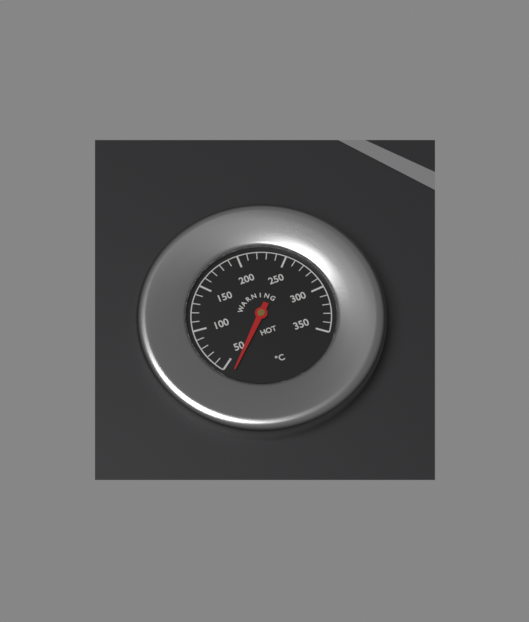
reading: 40 °C
